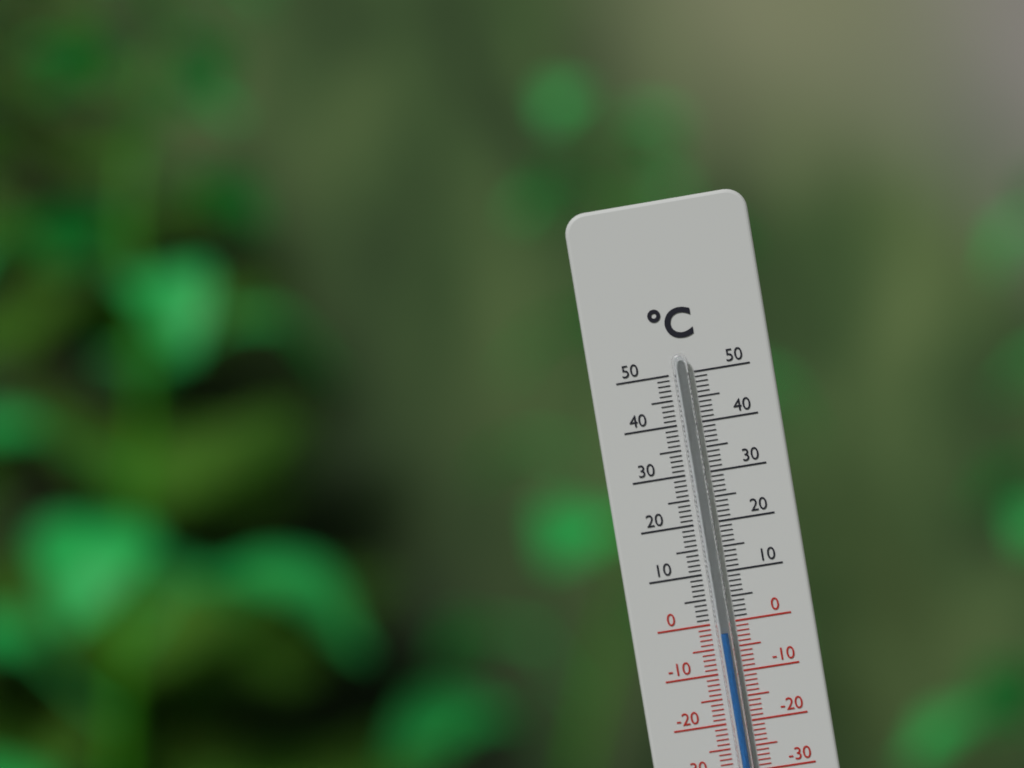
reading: -2 °C
